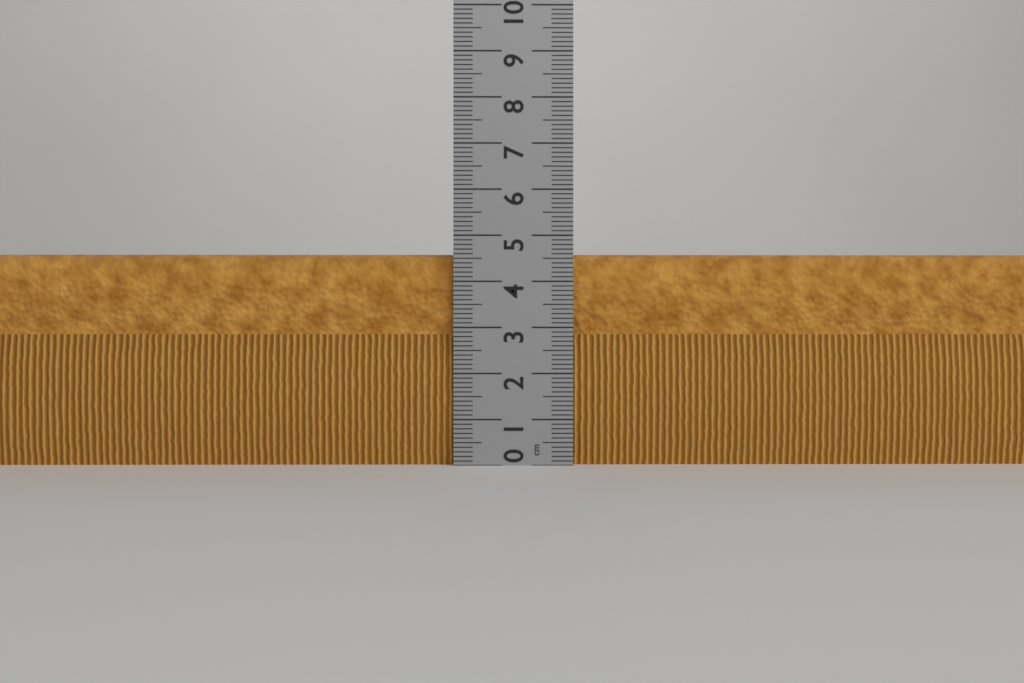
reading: 4.6 cm
